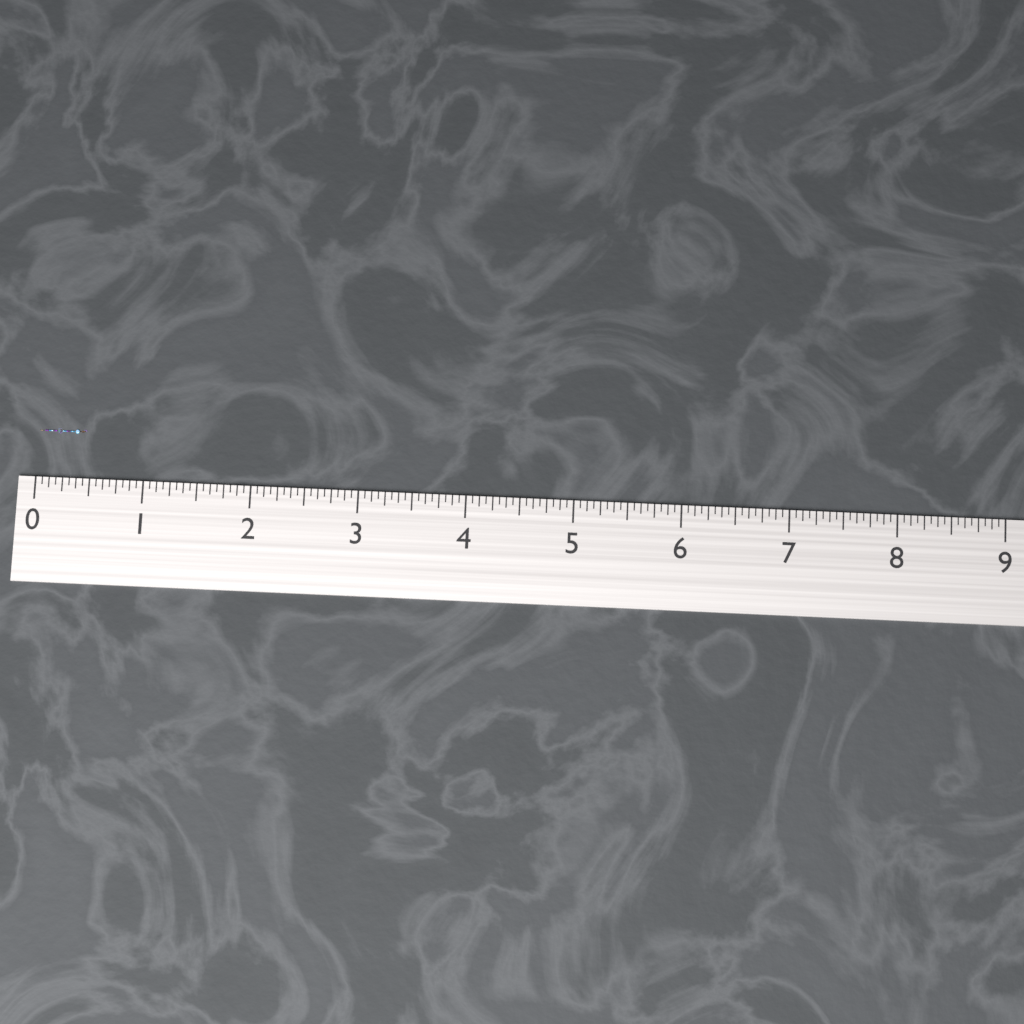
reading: 0.4375 (no unit)
